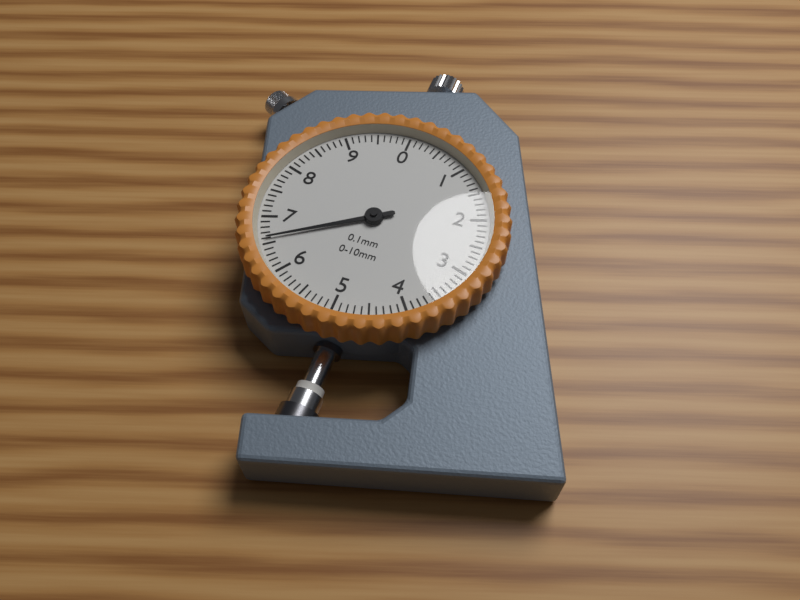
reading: 6.6 mm
